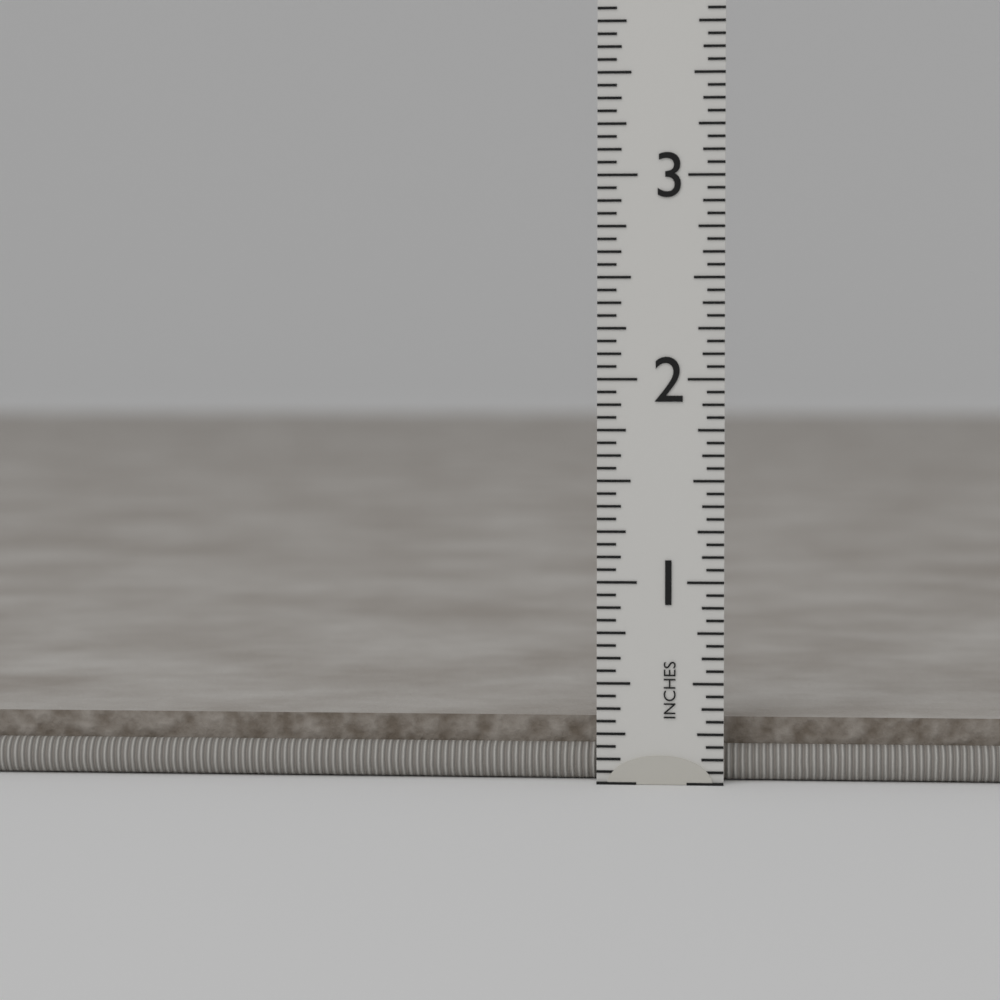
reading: 0.3125 in
